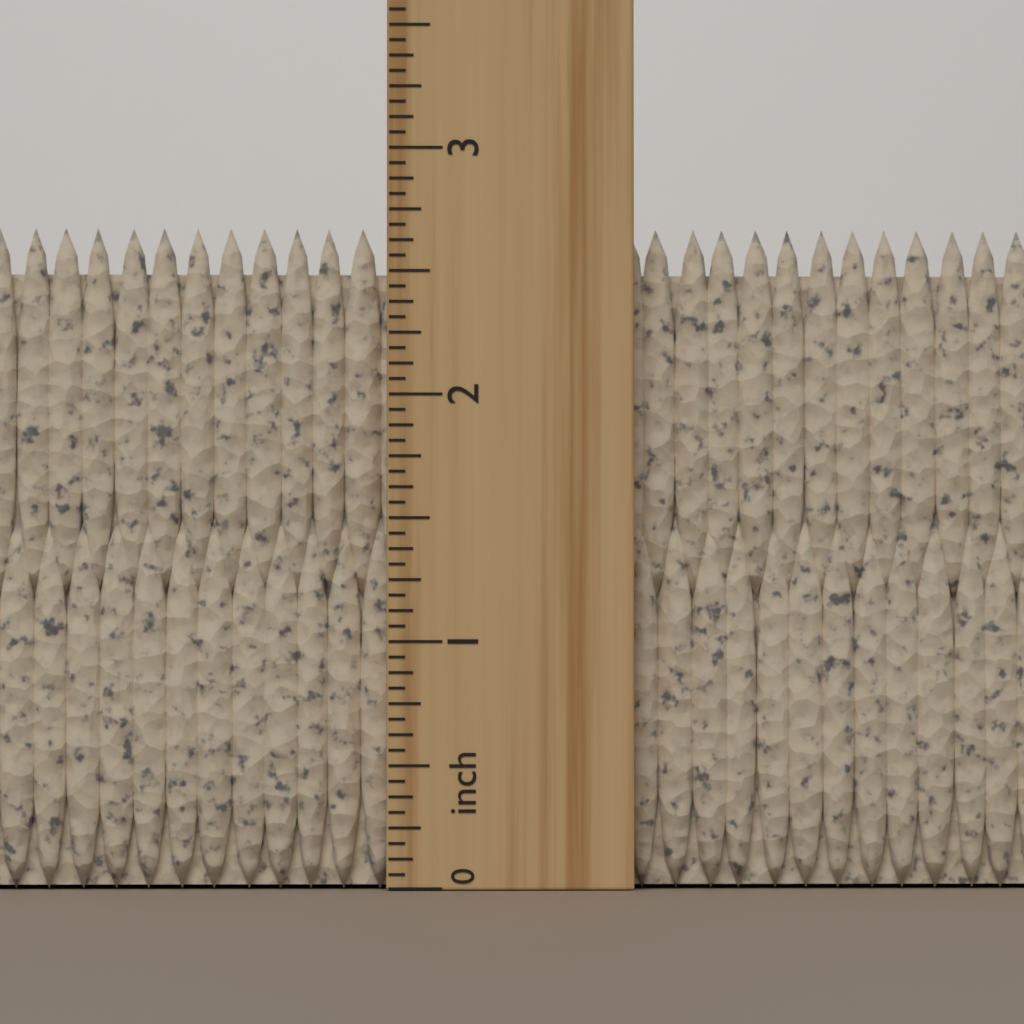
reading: 2.6875 inch
